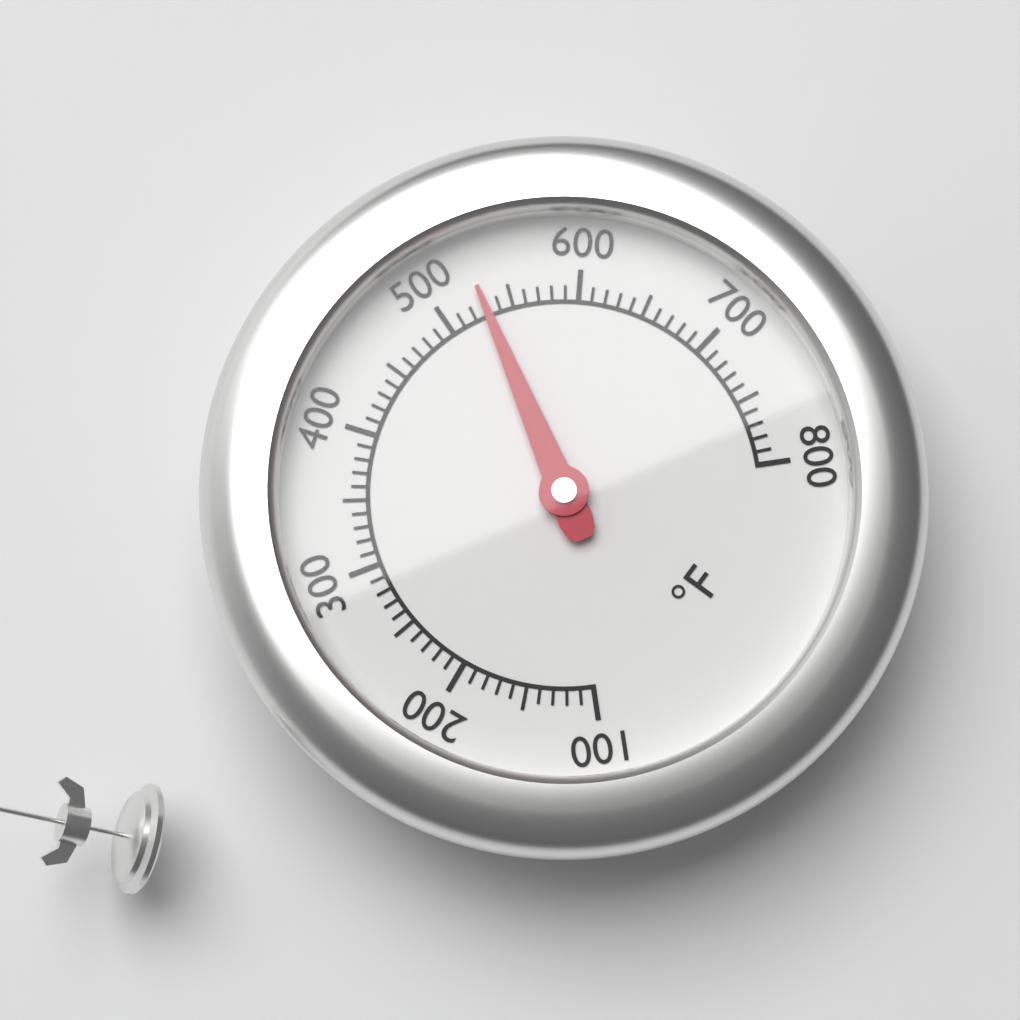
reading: 530 °F
